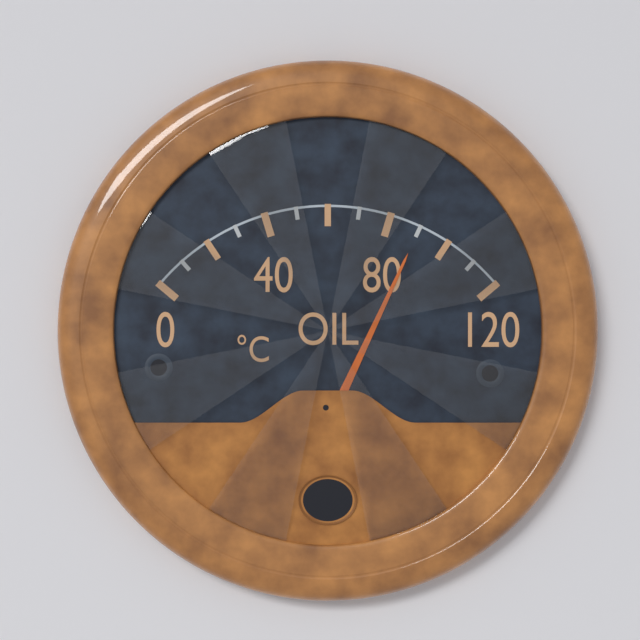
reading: 90 °C
